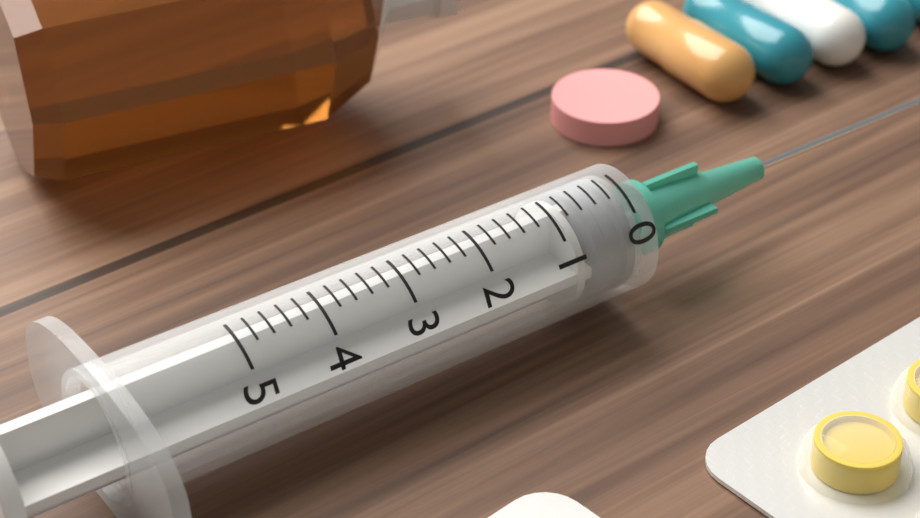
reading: 0.0 (no unit)
